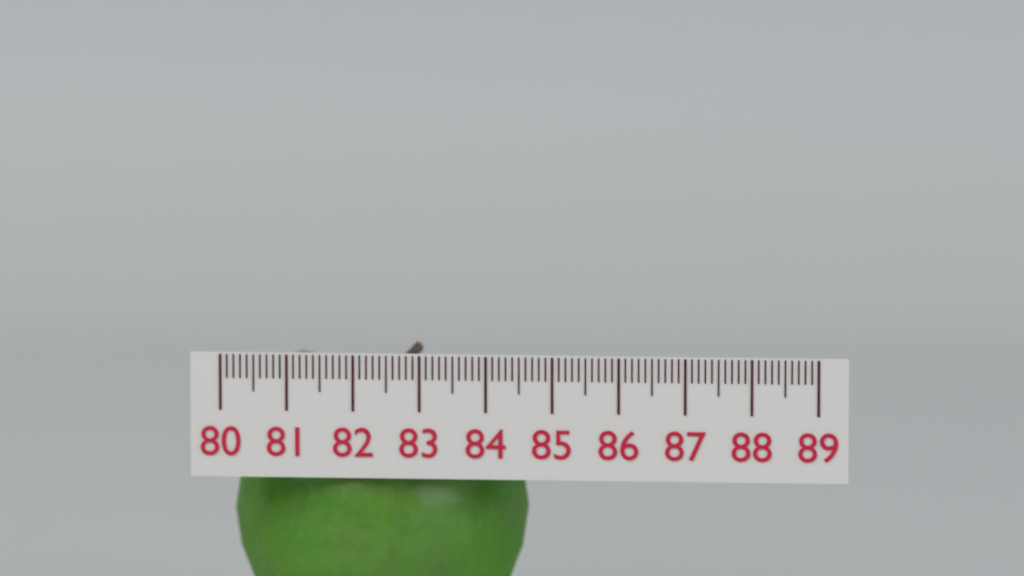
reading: 84.5 (no unit)
